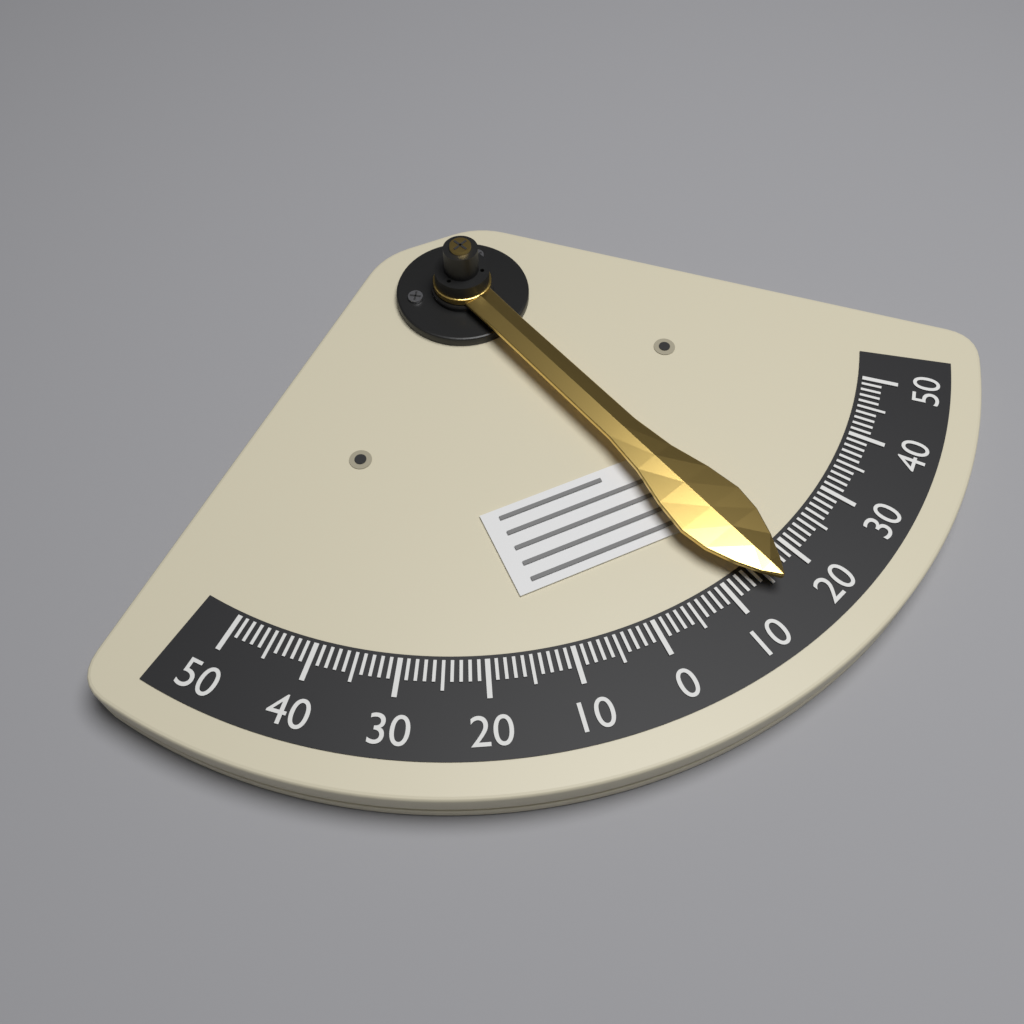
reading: -15 (no unit)
